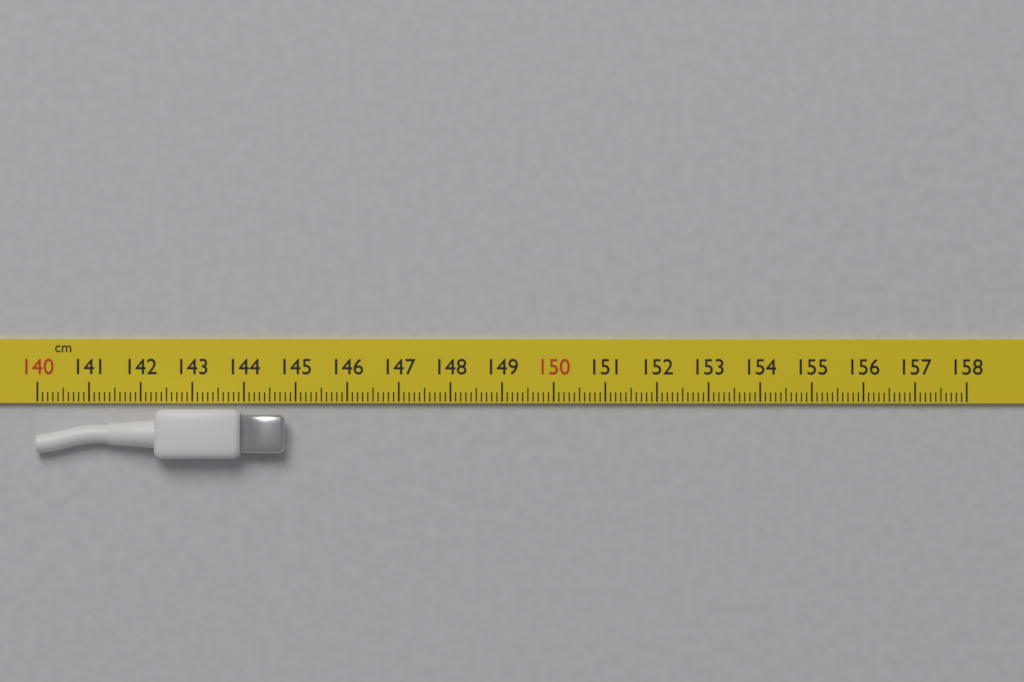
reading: 144.8 cm
